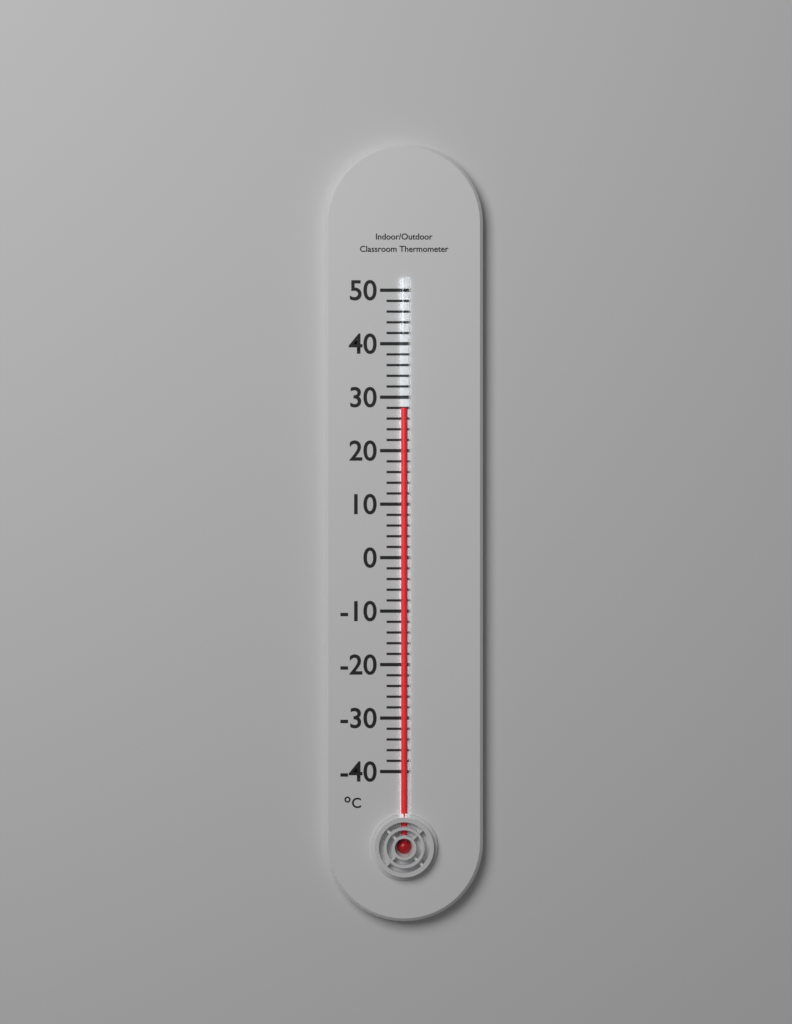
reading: 28 °C
